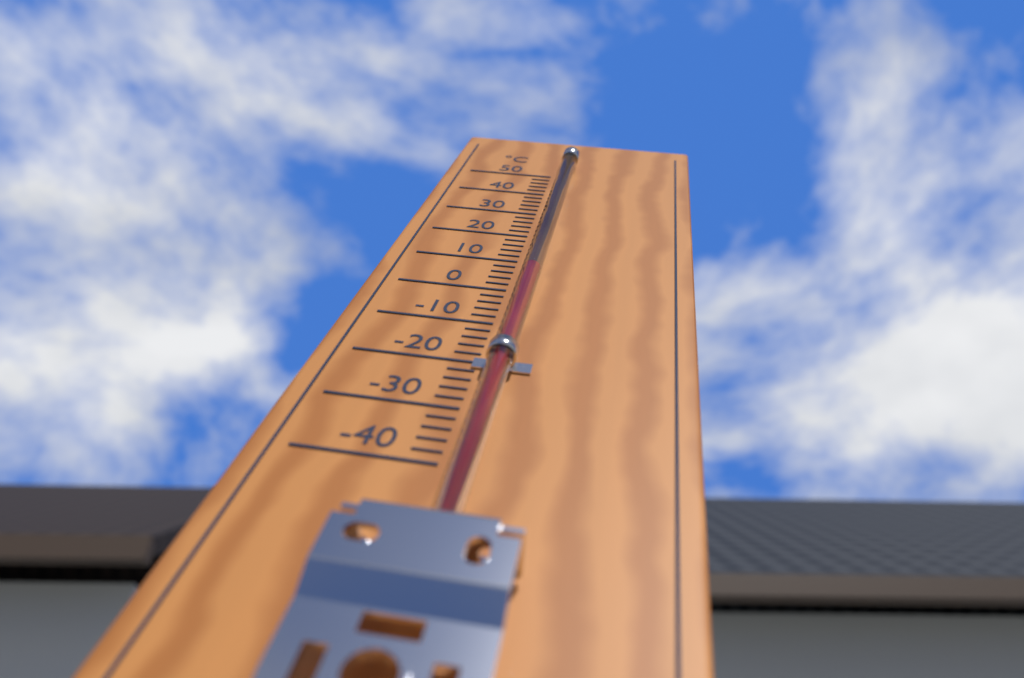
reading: 4 °C
